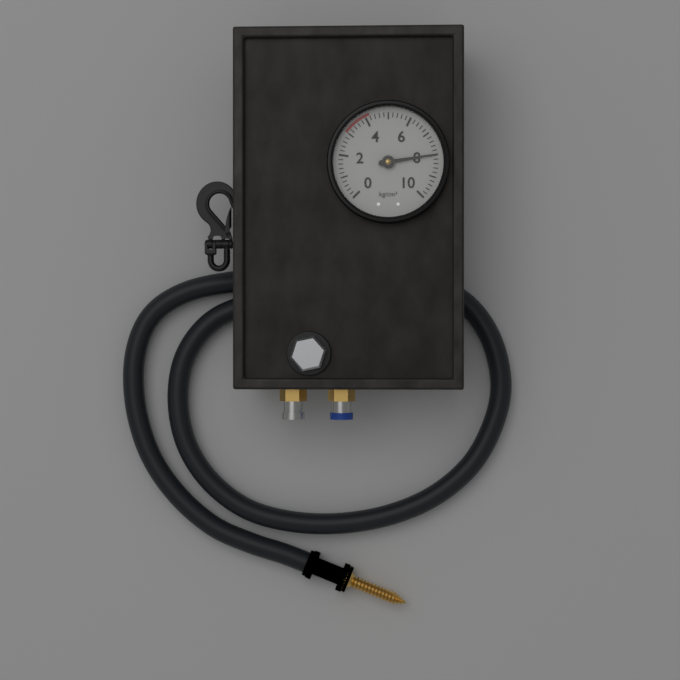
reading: 8.0 kg/cm²
